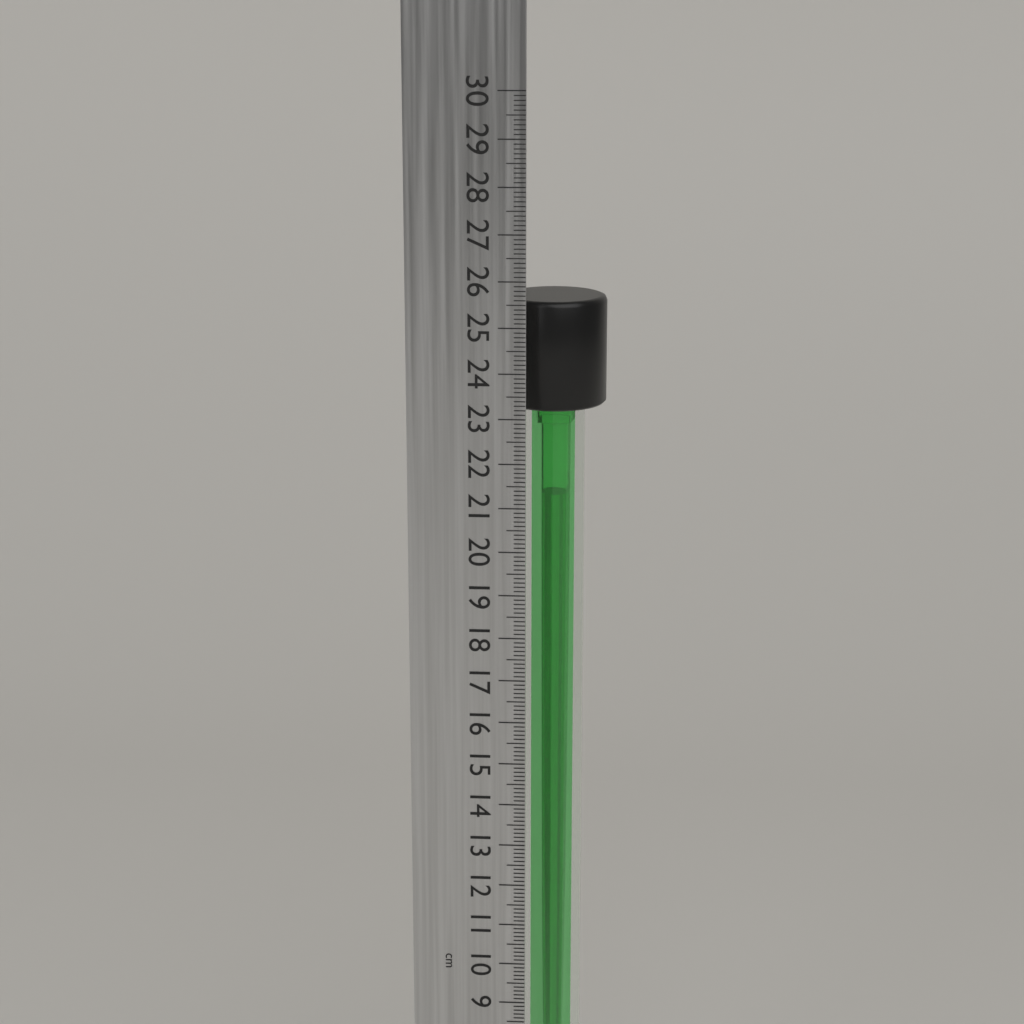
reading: 25.5 cm
